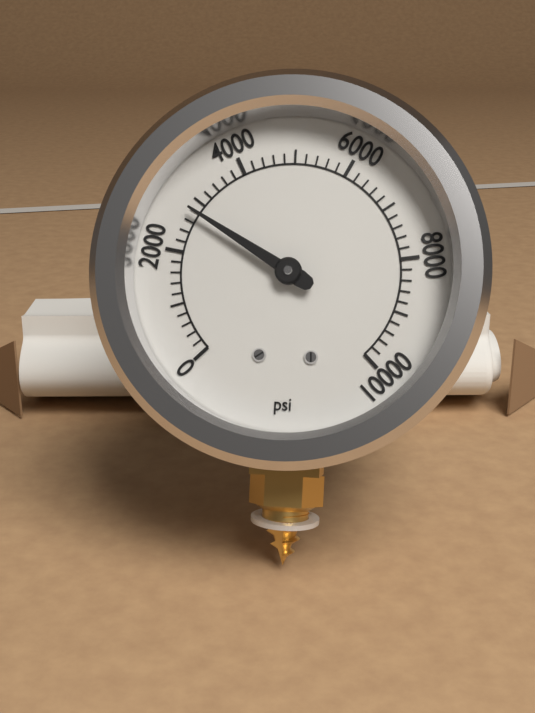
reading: 2800 psi
